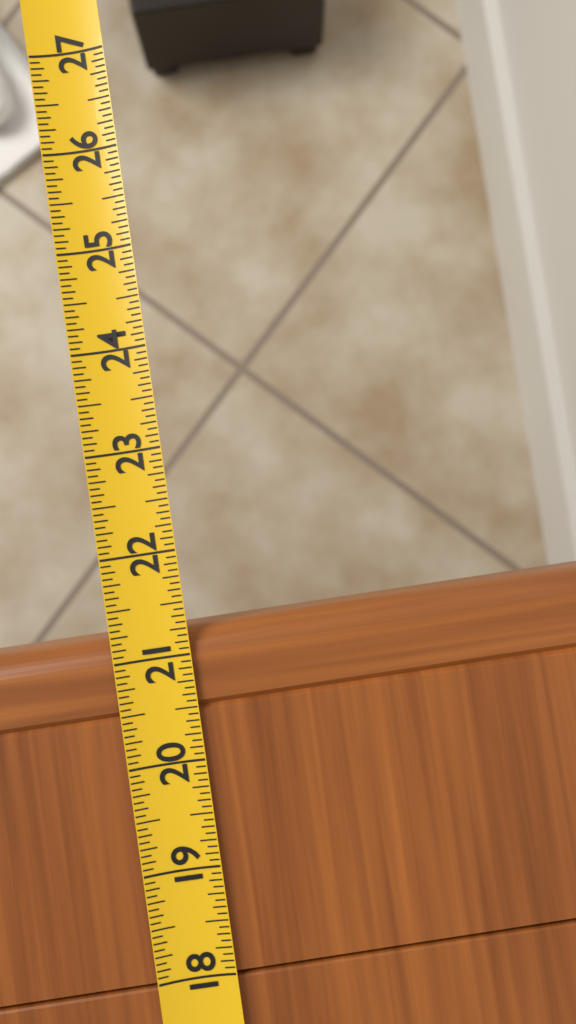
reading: 21.2500 (no unit)
